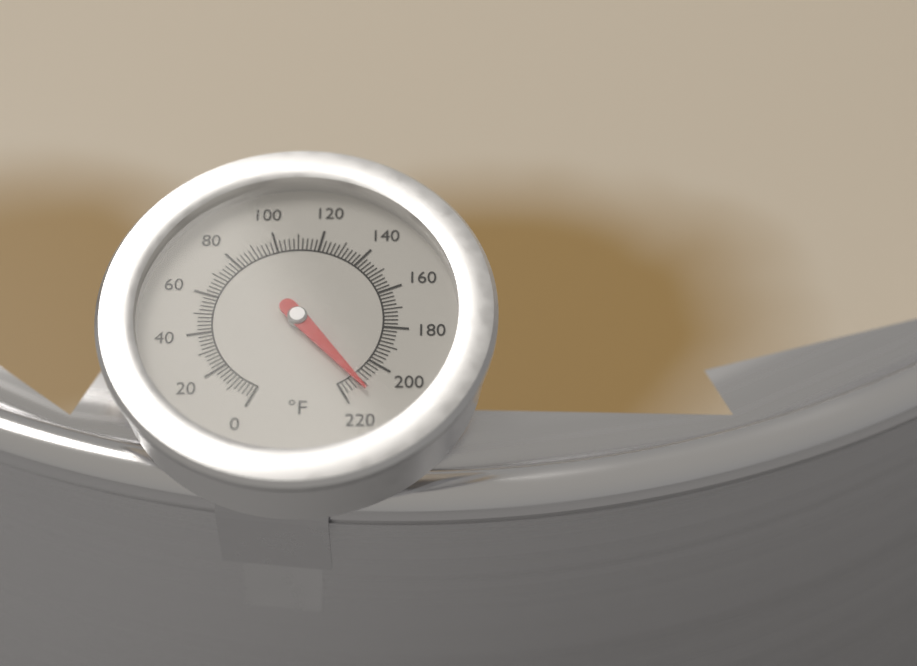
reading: 212 °F
